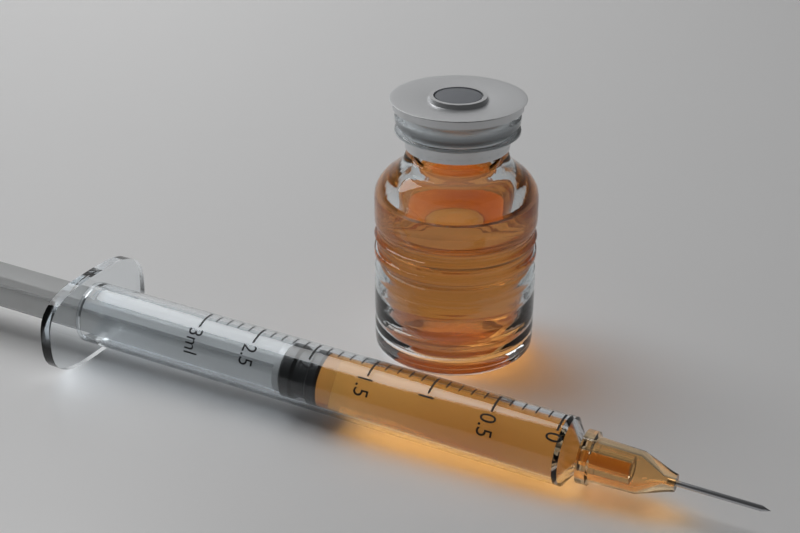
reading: 1.9 ml
